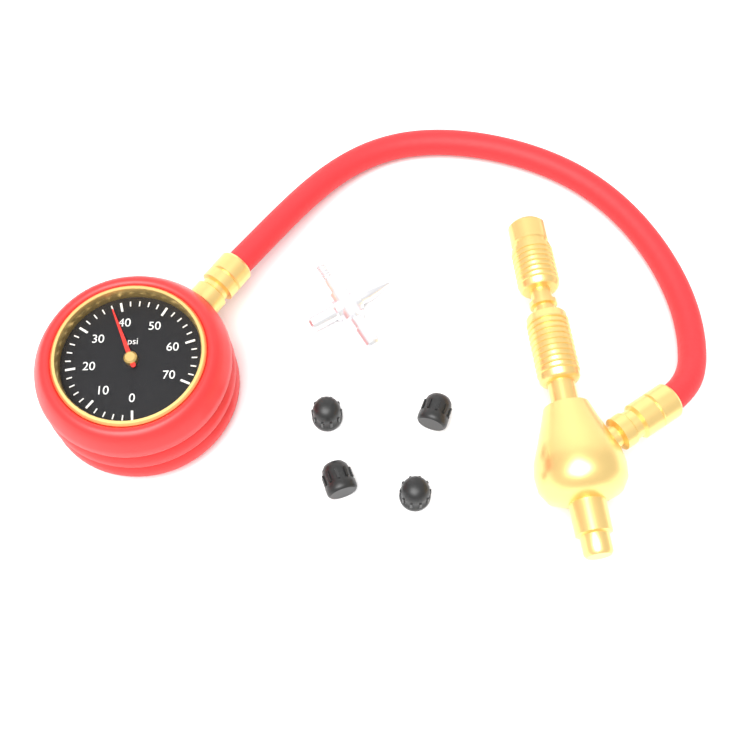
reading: 38 psi
